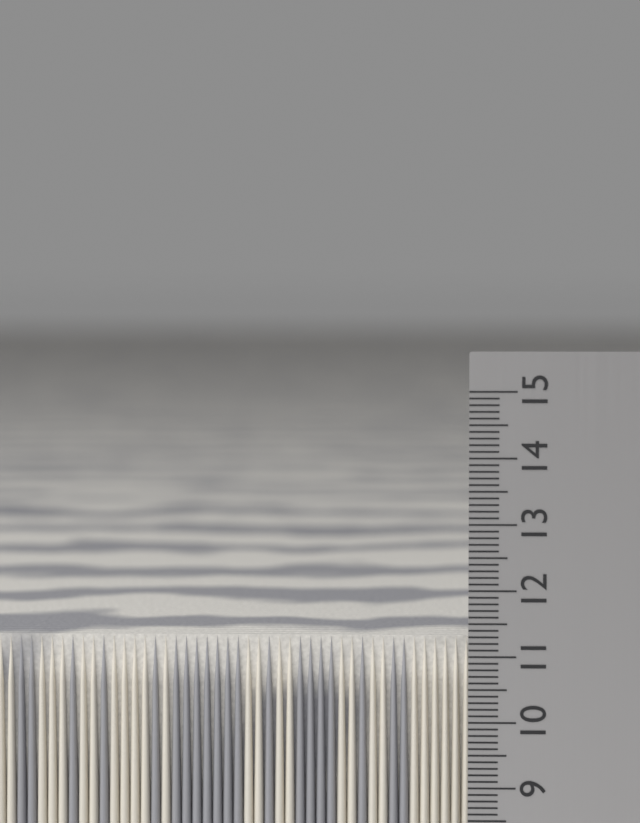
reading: 11.2 cm
